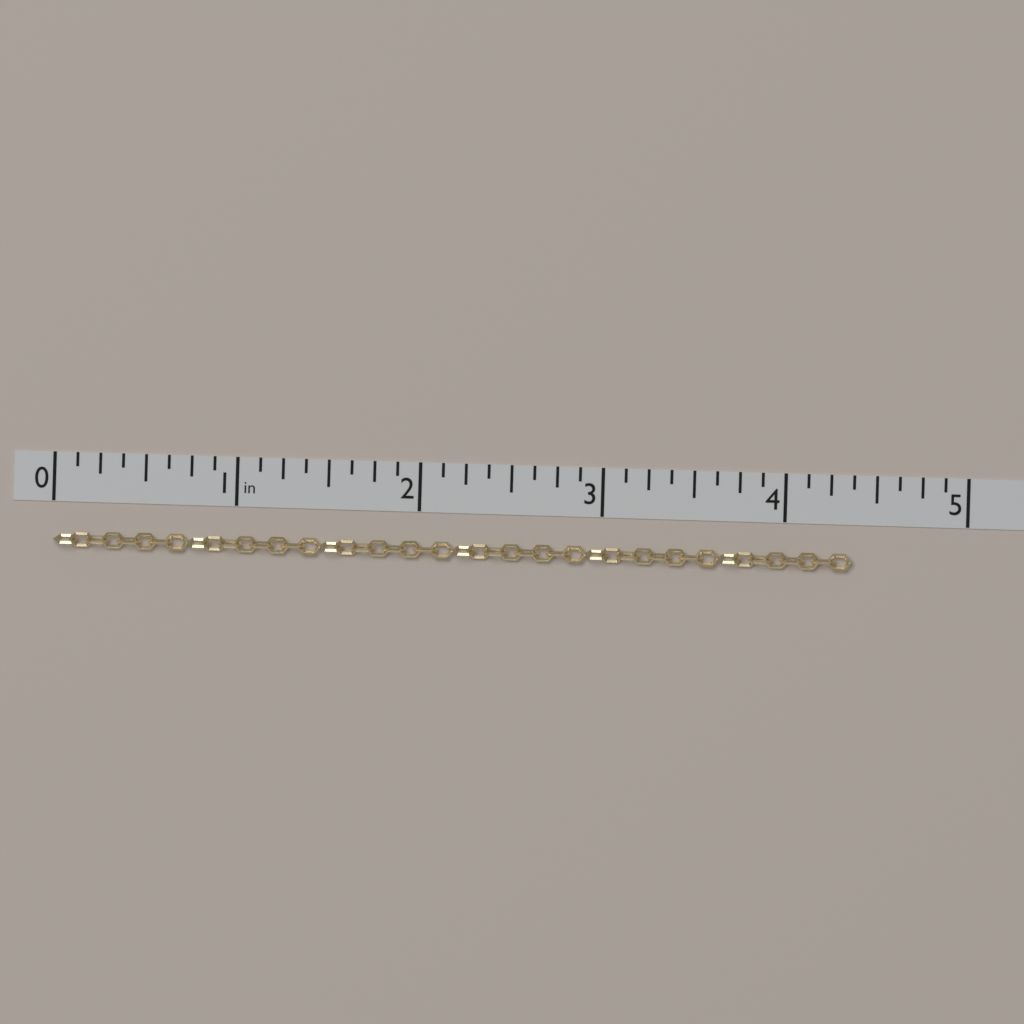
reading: 4.375 in
